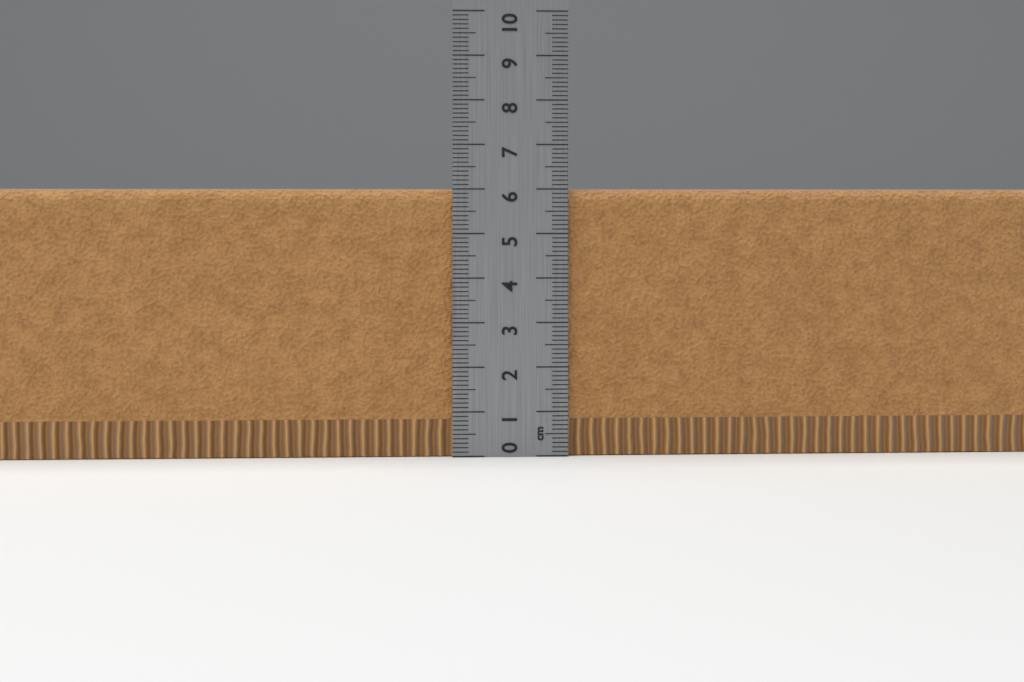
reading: 6.0 cm
